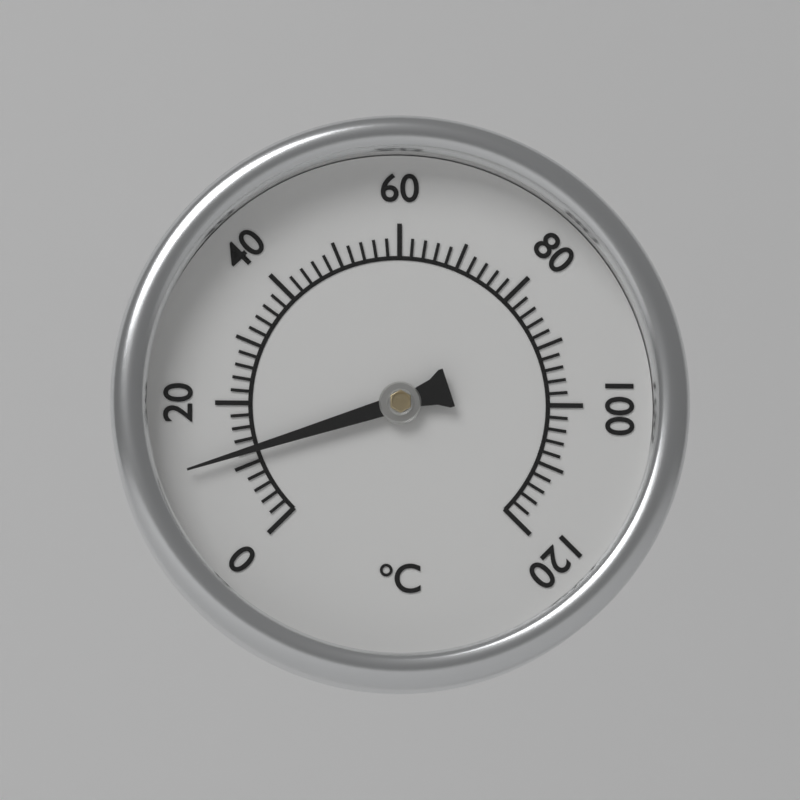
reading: 12 °C
